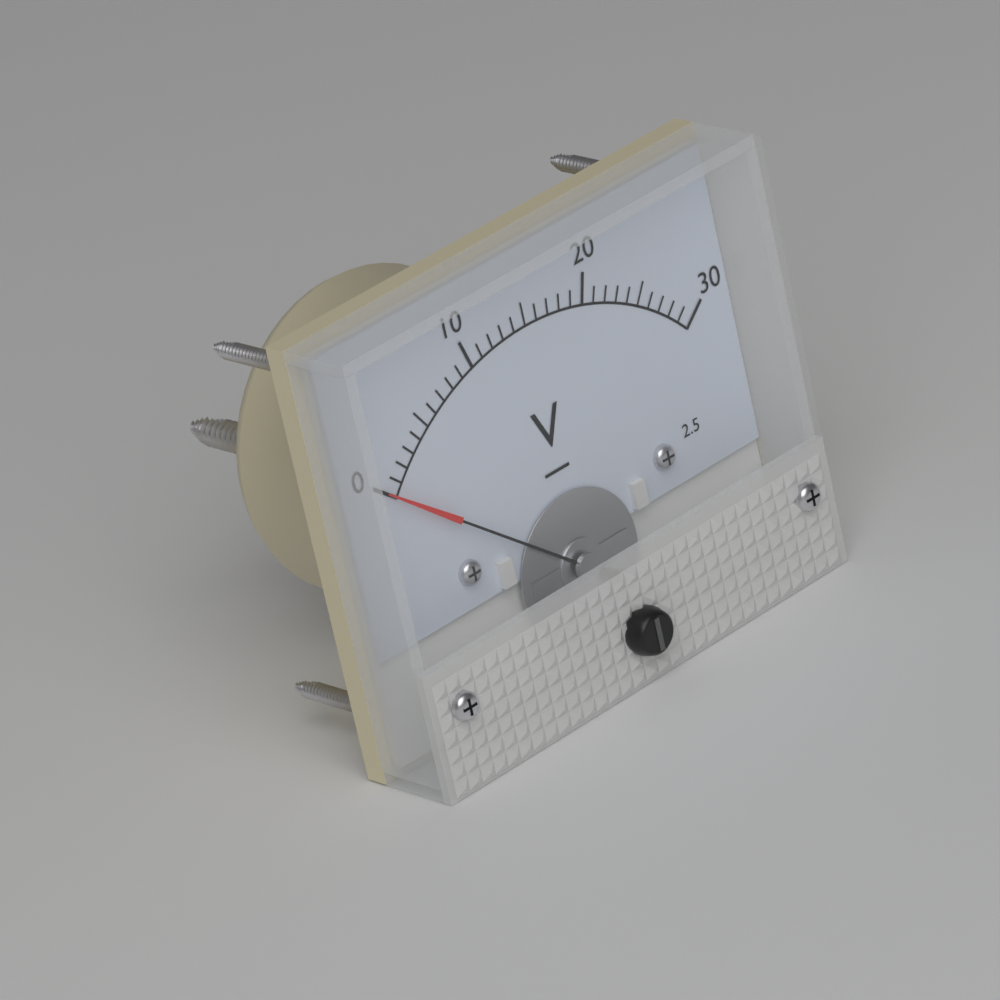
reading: 0 V
